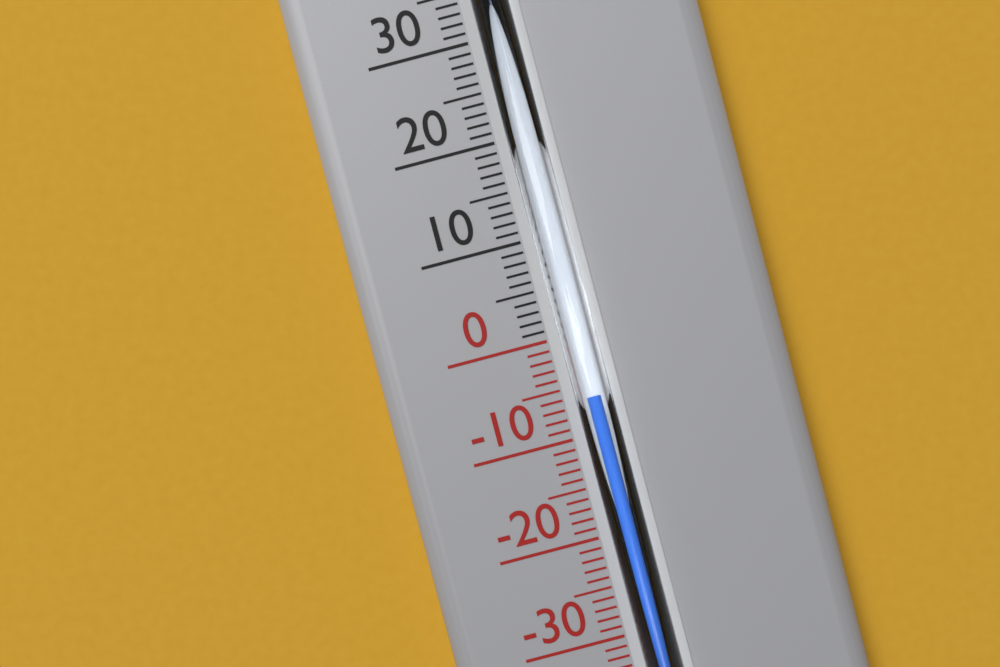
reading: -6 °C
